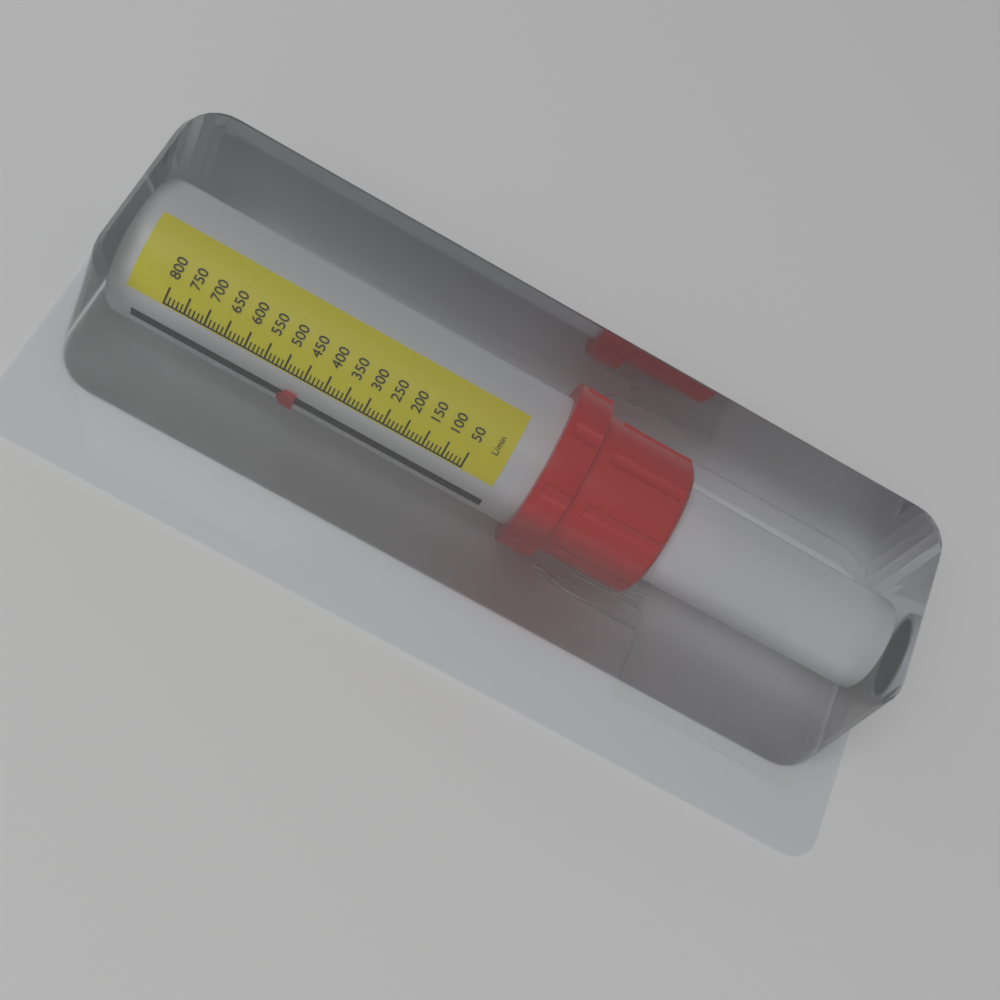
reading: 450 L/min
